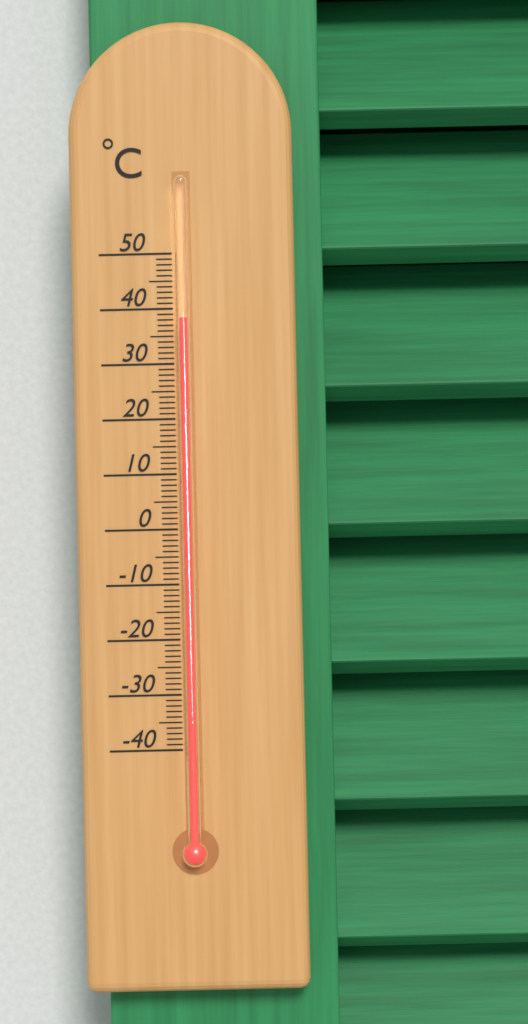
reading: 38 °C
